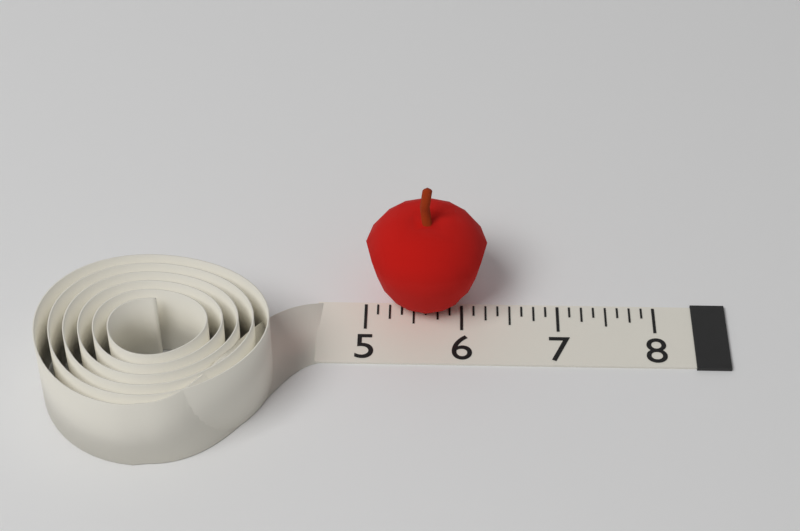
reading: 6.250 (no unit)
